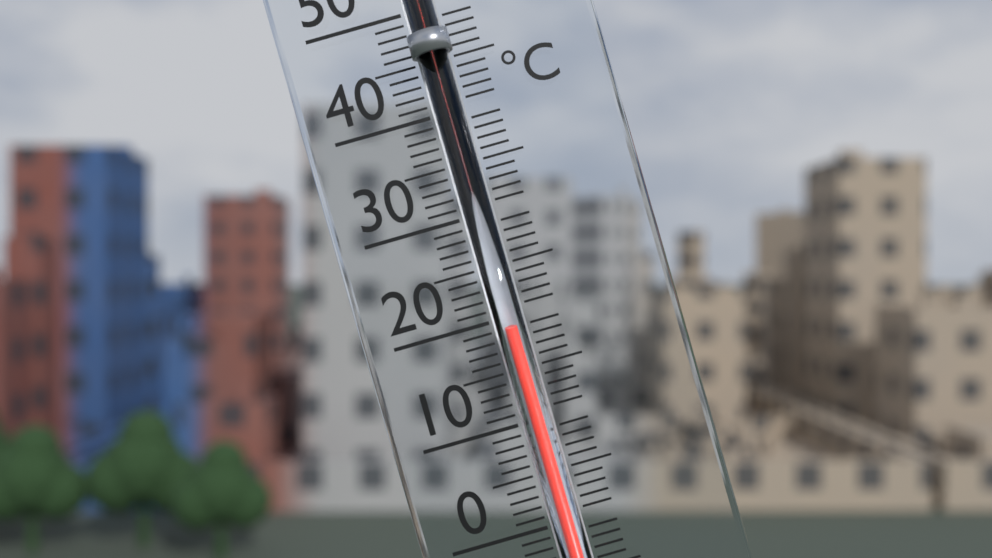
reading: 19 °C
